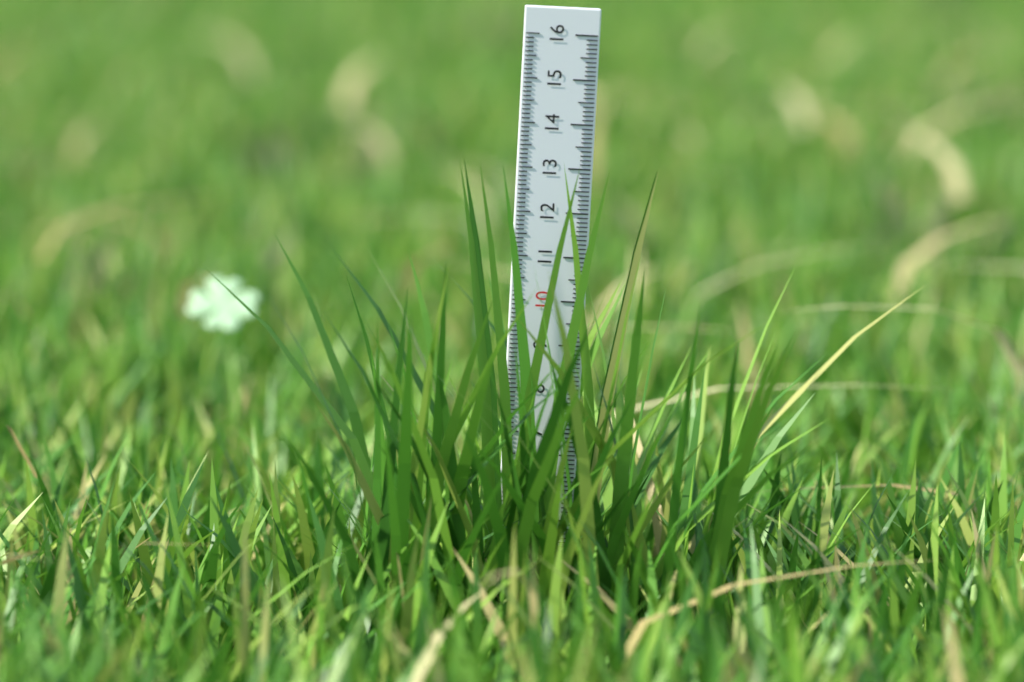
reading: 13.2 (no unit)
